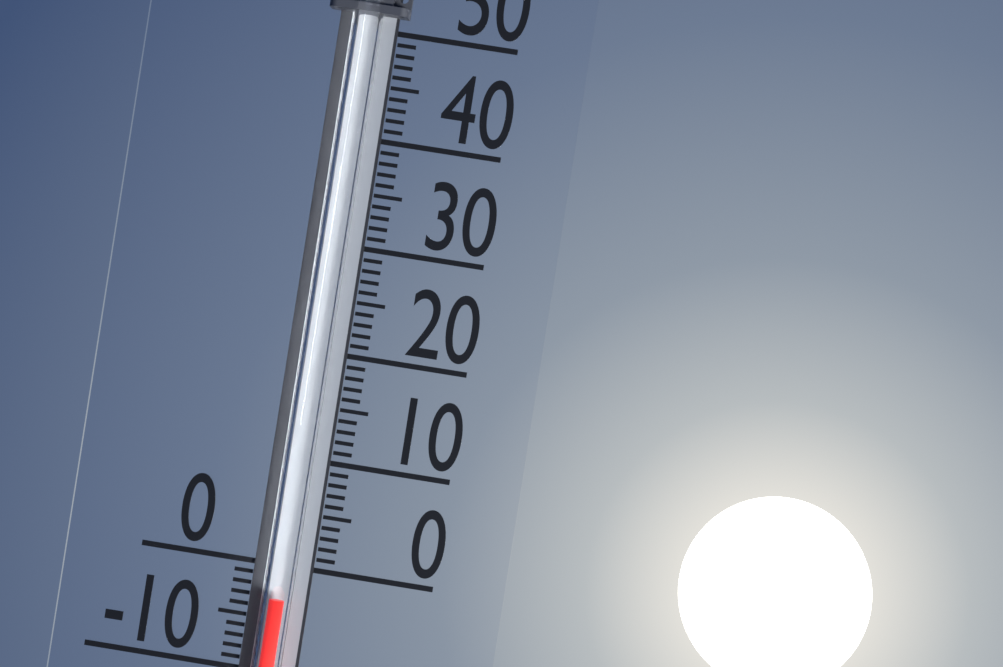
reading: -3 (no unit)
